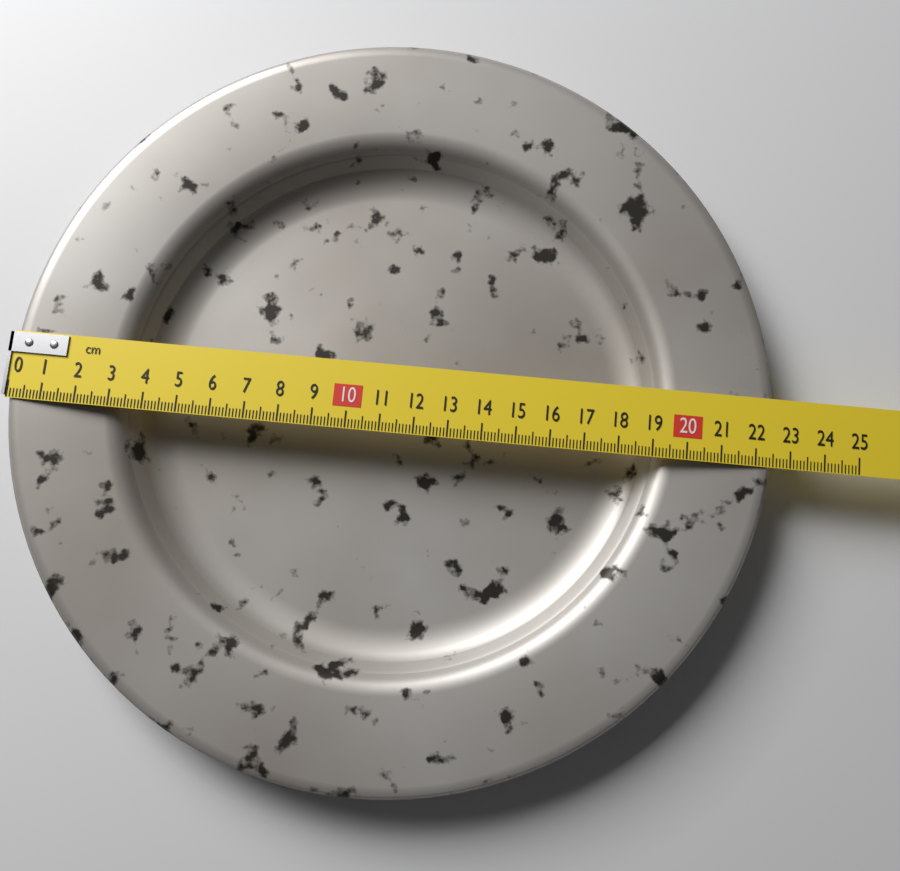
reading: 22.5 cm
